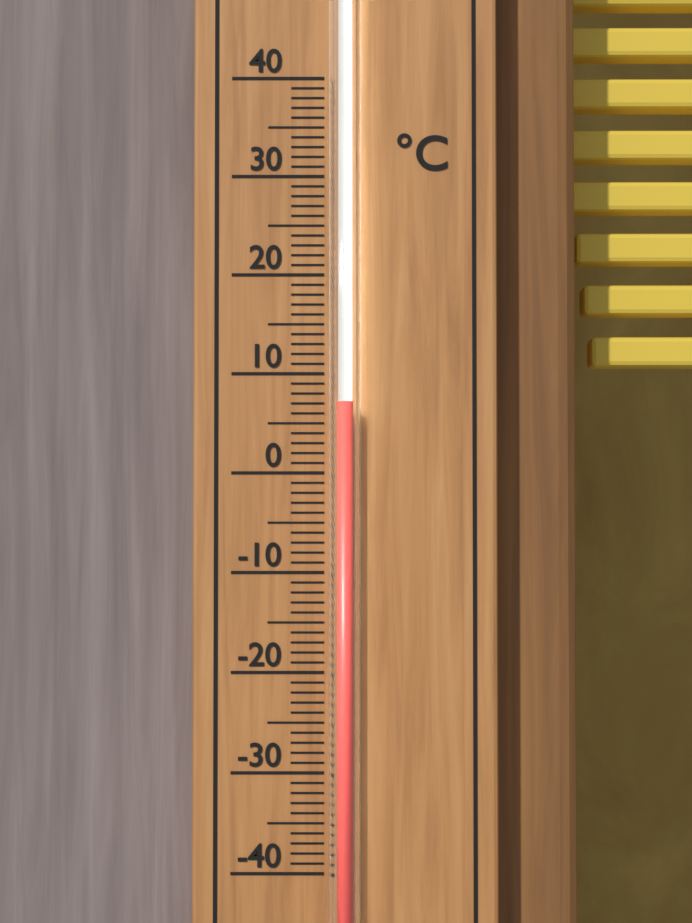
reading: 7 °C
